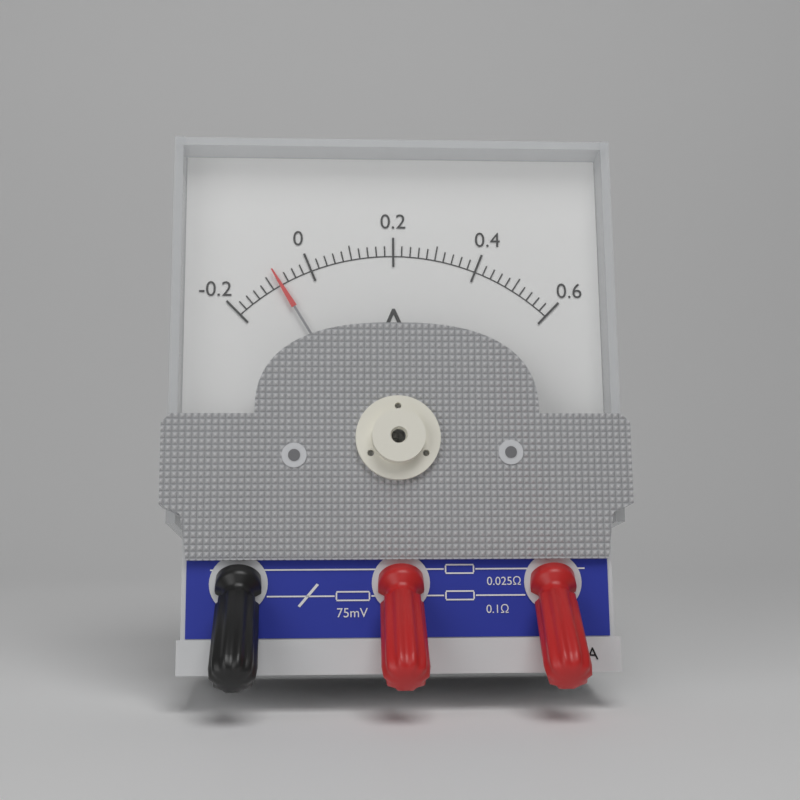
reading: -0.08 A
